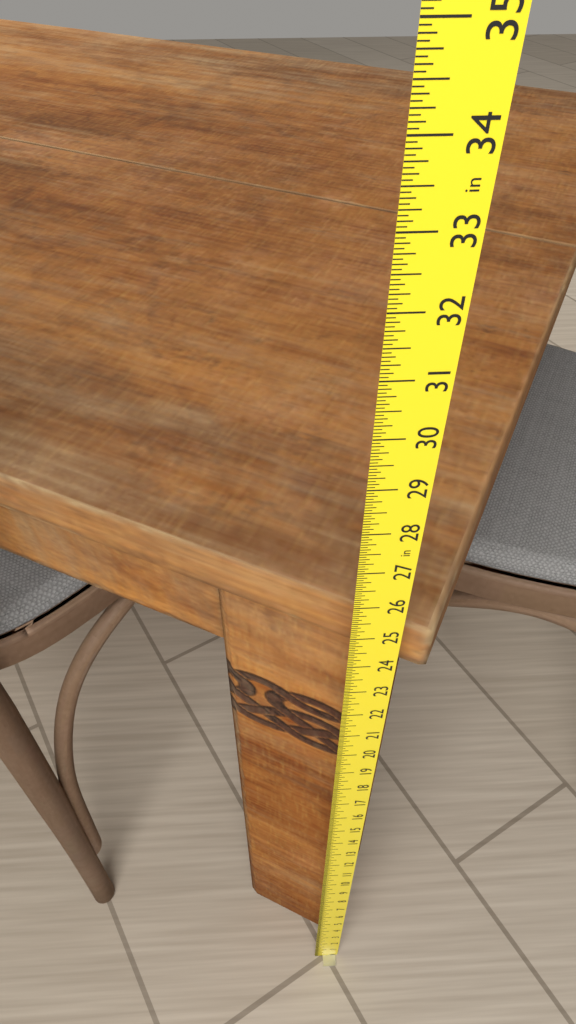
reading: 24.9375 in
